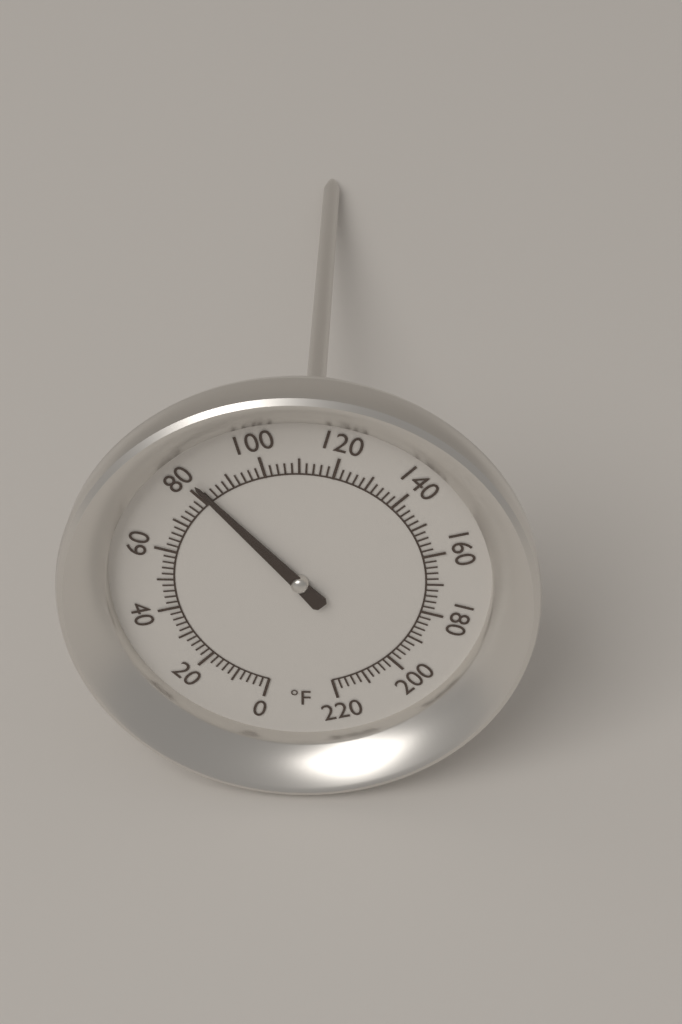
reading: 82 °F
